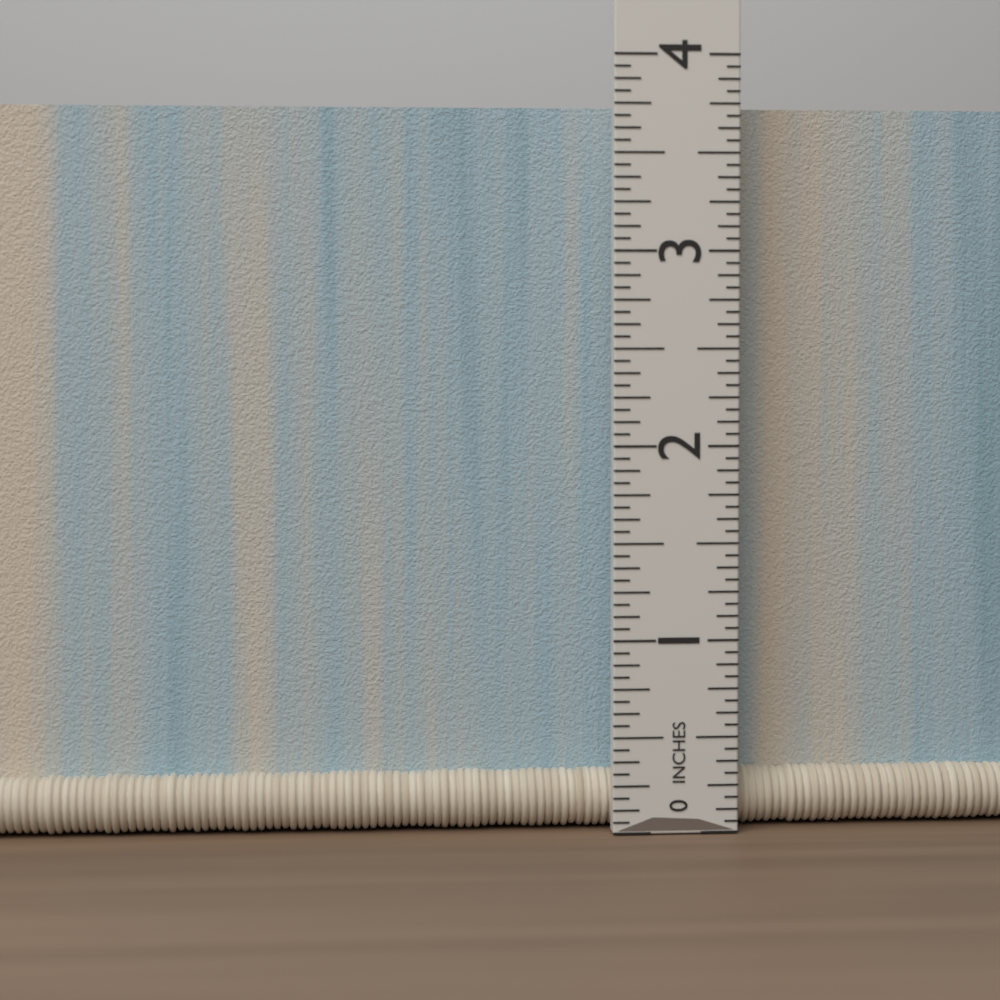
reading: 3.7500 in
